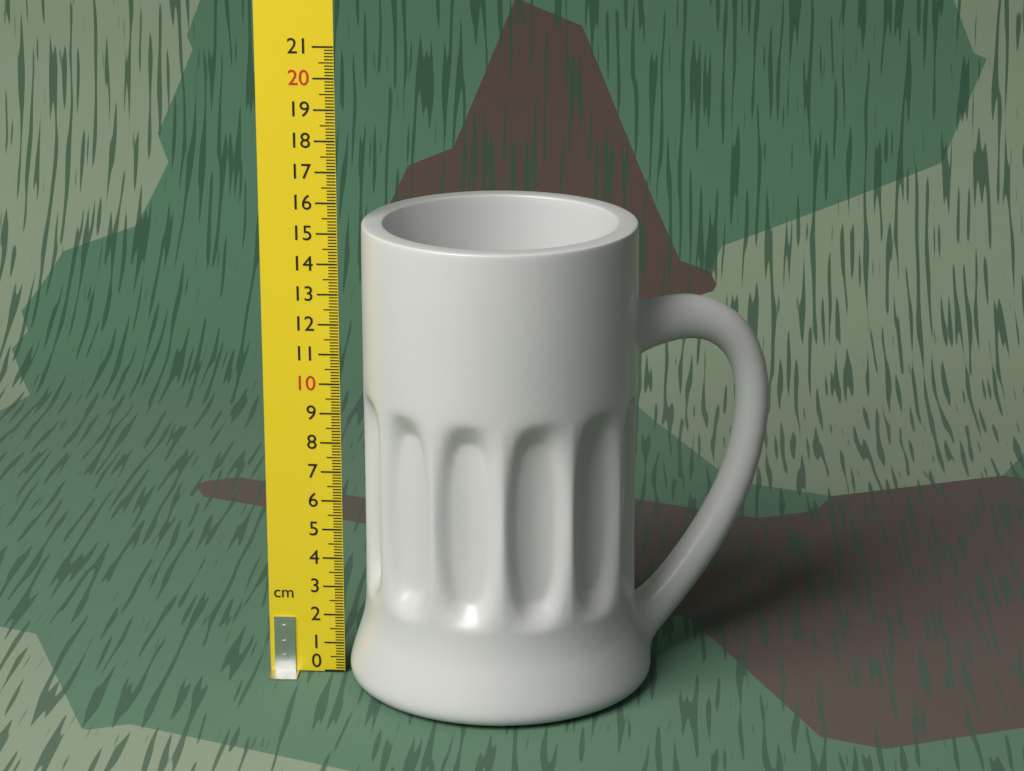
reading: 15.4 cm
